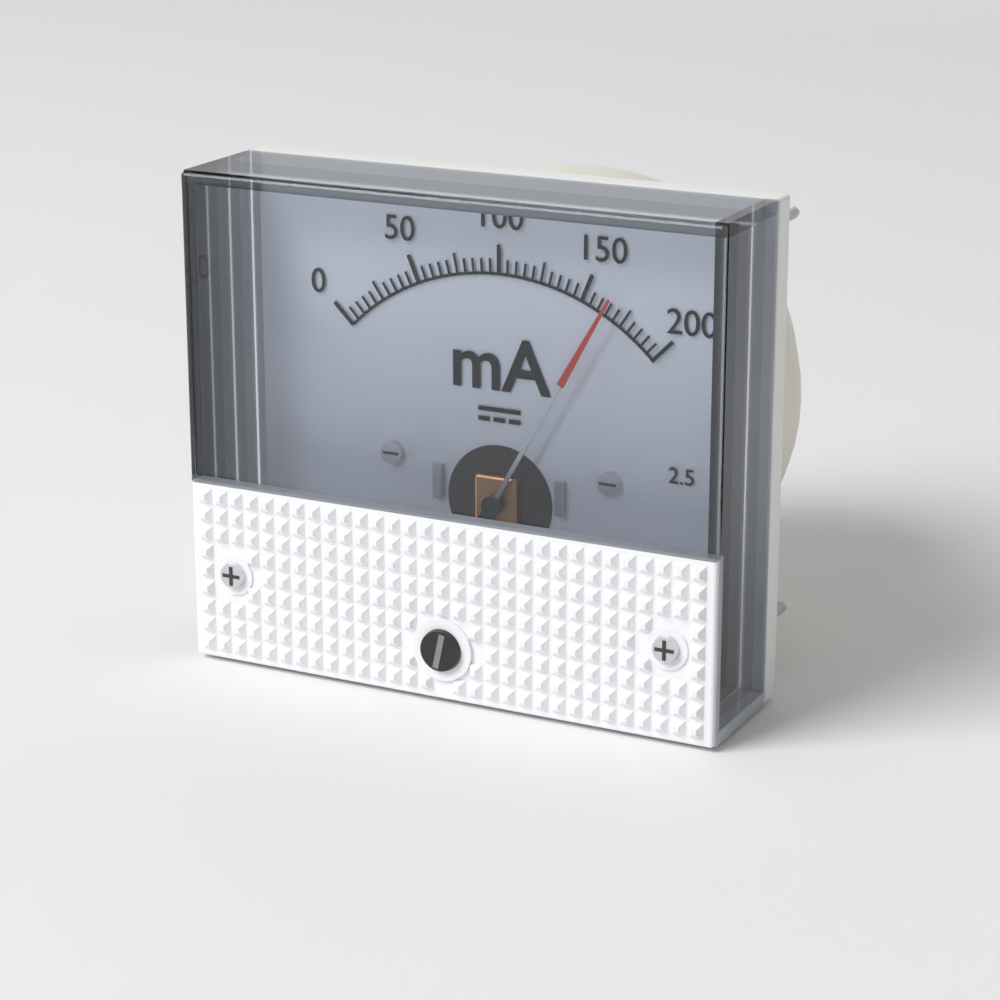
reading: 165 mA
